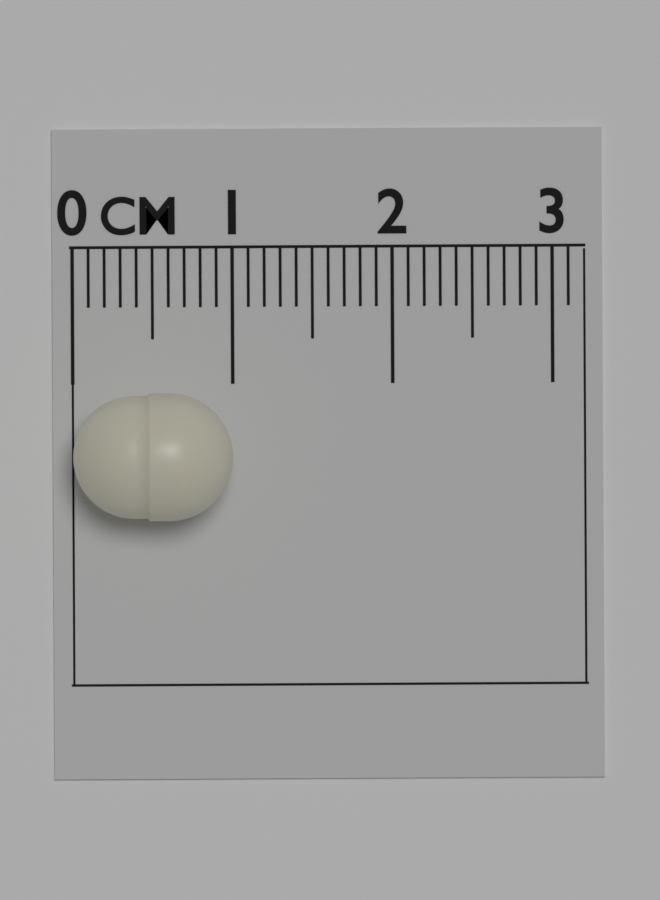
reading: 1.0 cm
